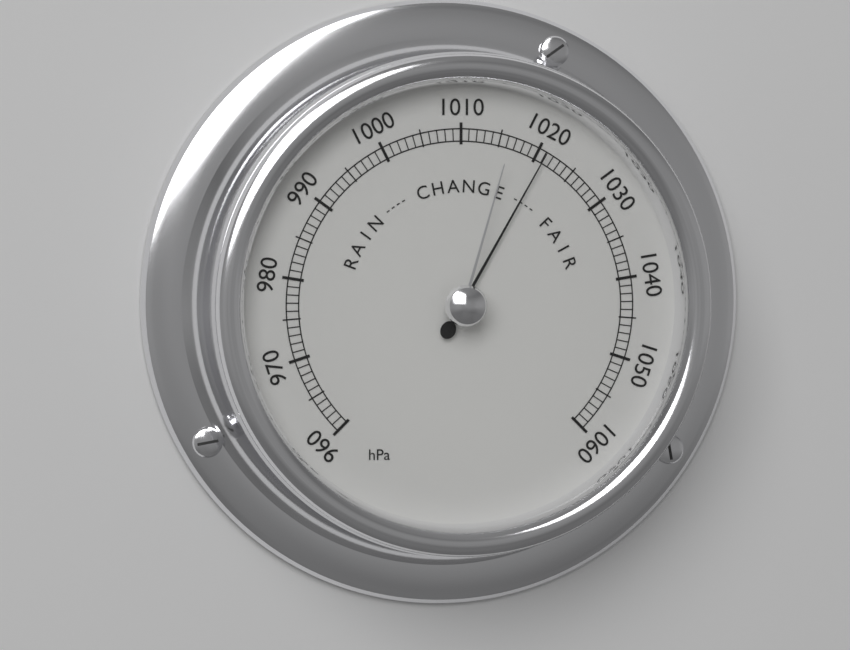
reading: 1021 hPa
